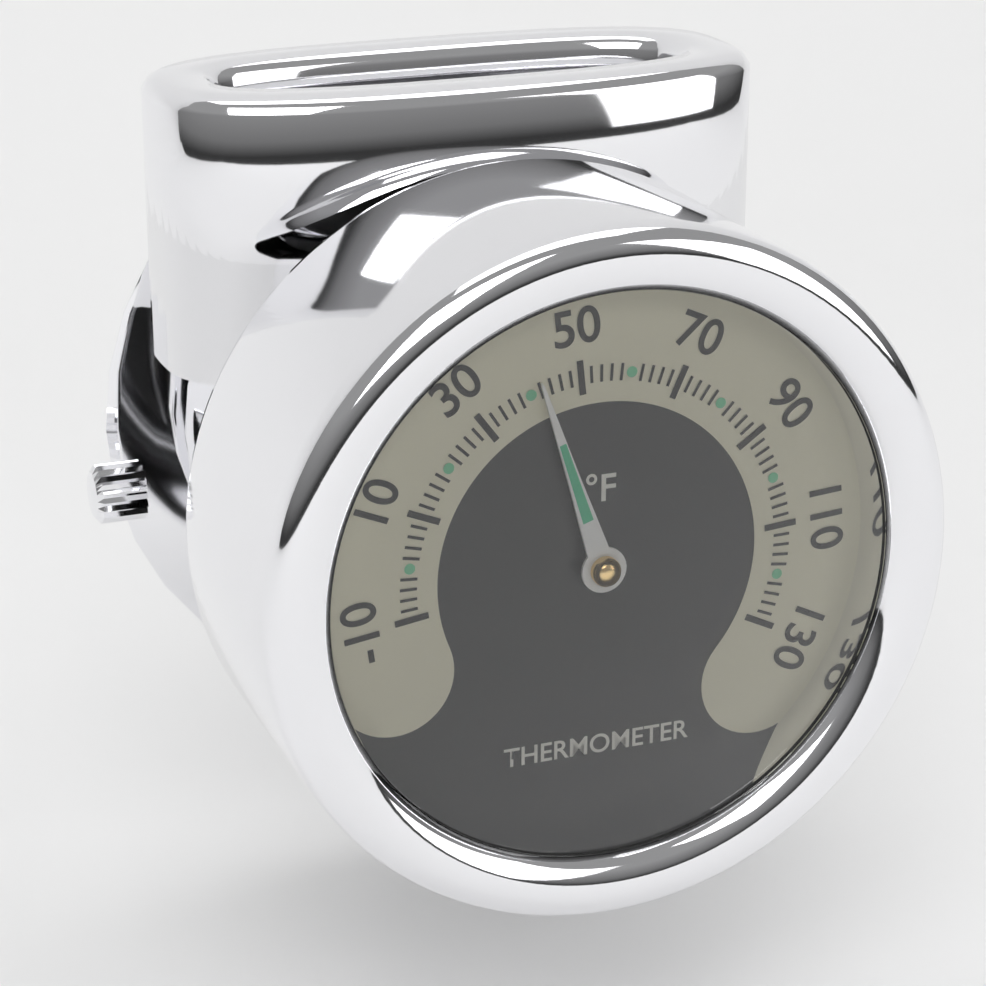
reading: 42 °F
